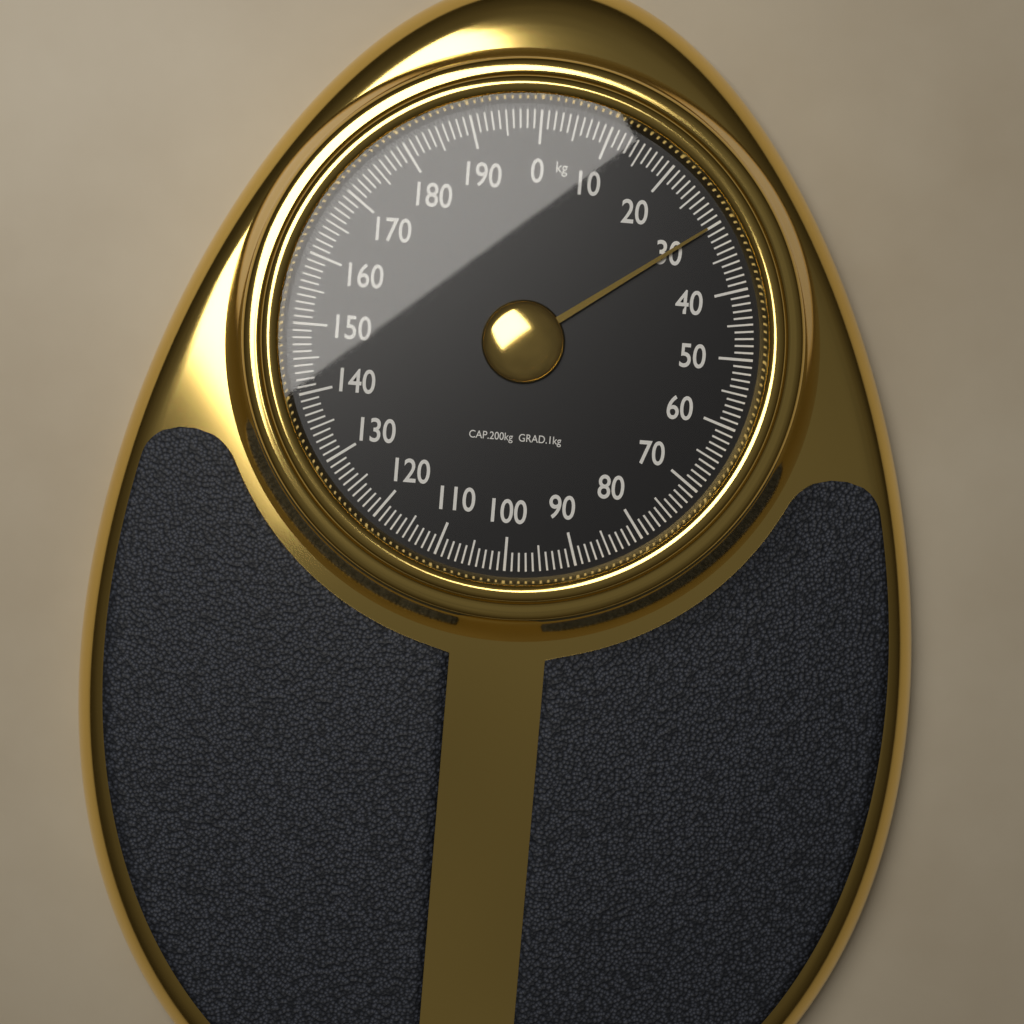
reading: 30 kg
